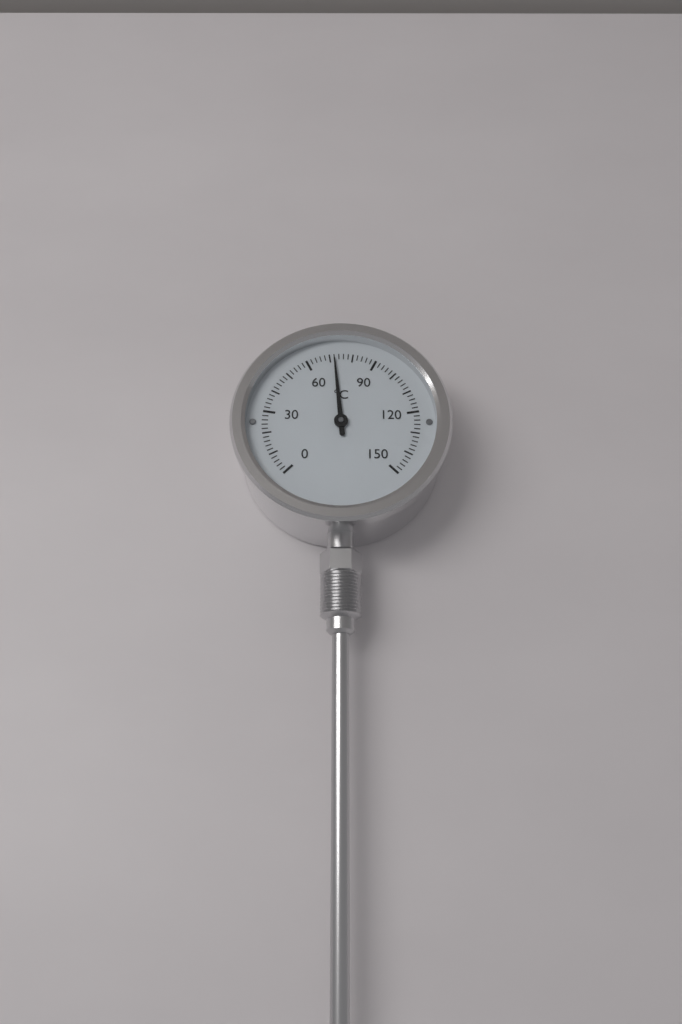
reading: 72 °C
